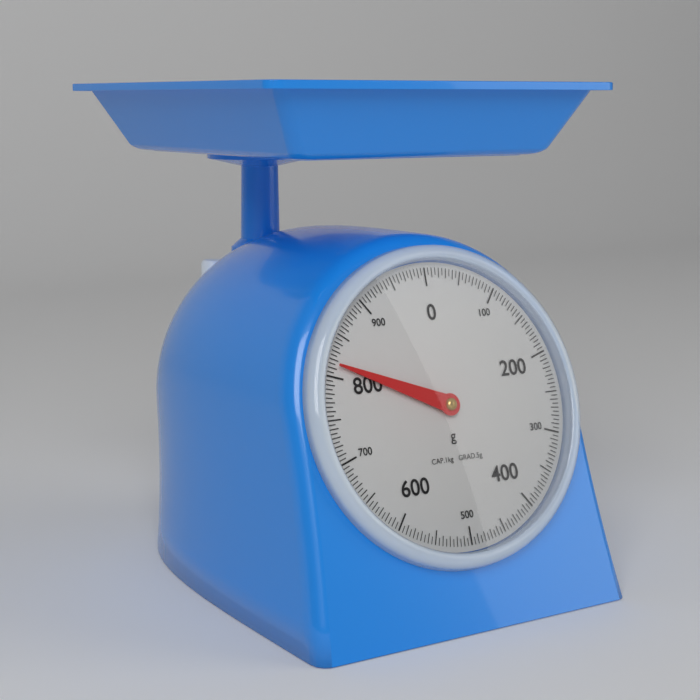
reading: 815 g
